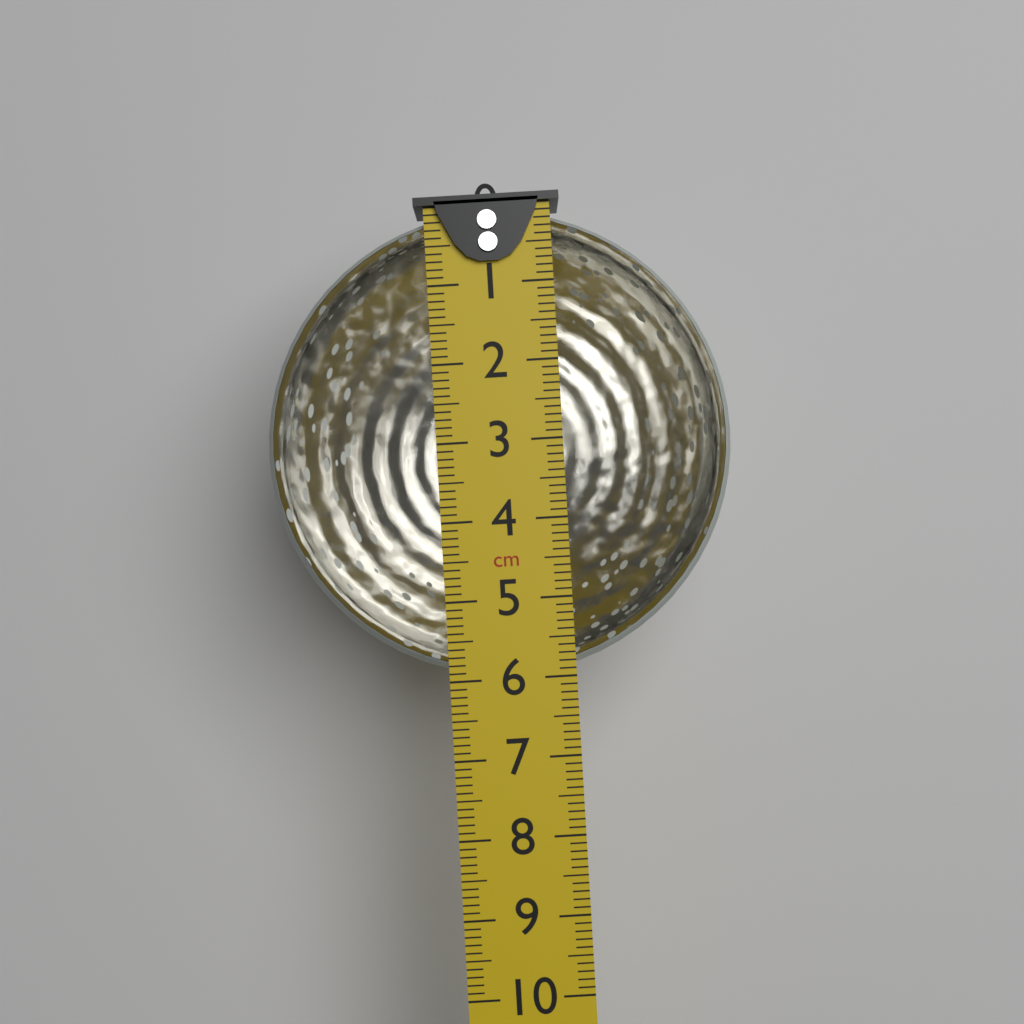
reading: 6.0 cm
